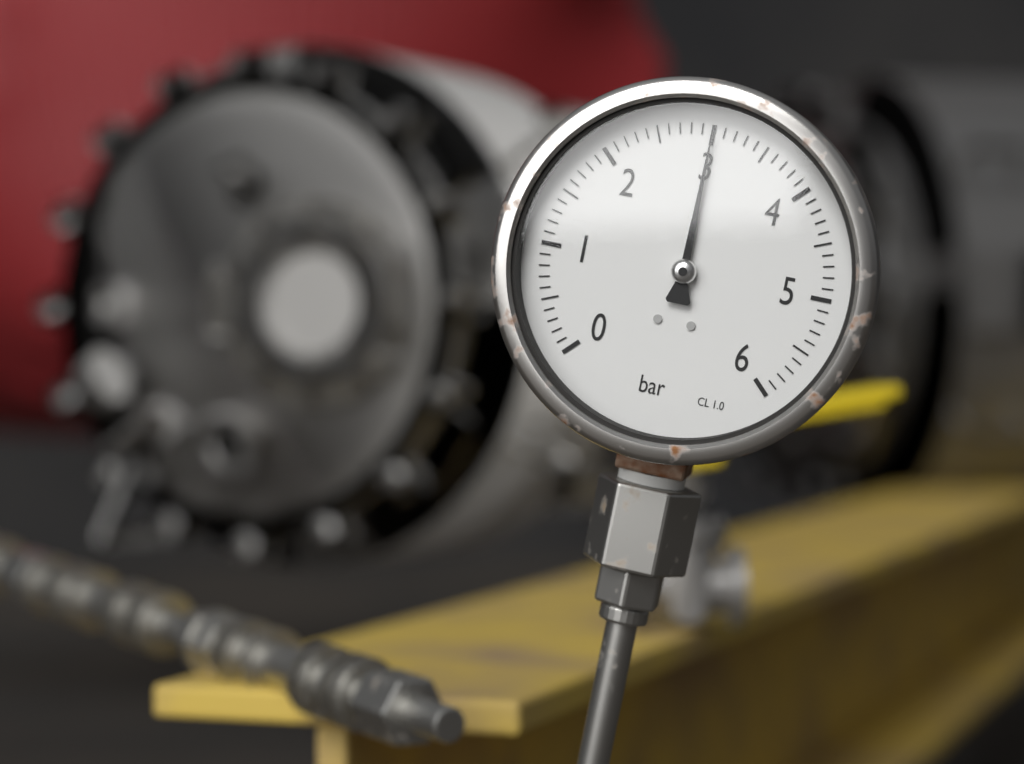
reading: 3.0 bar
